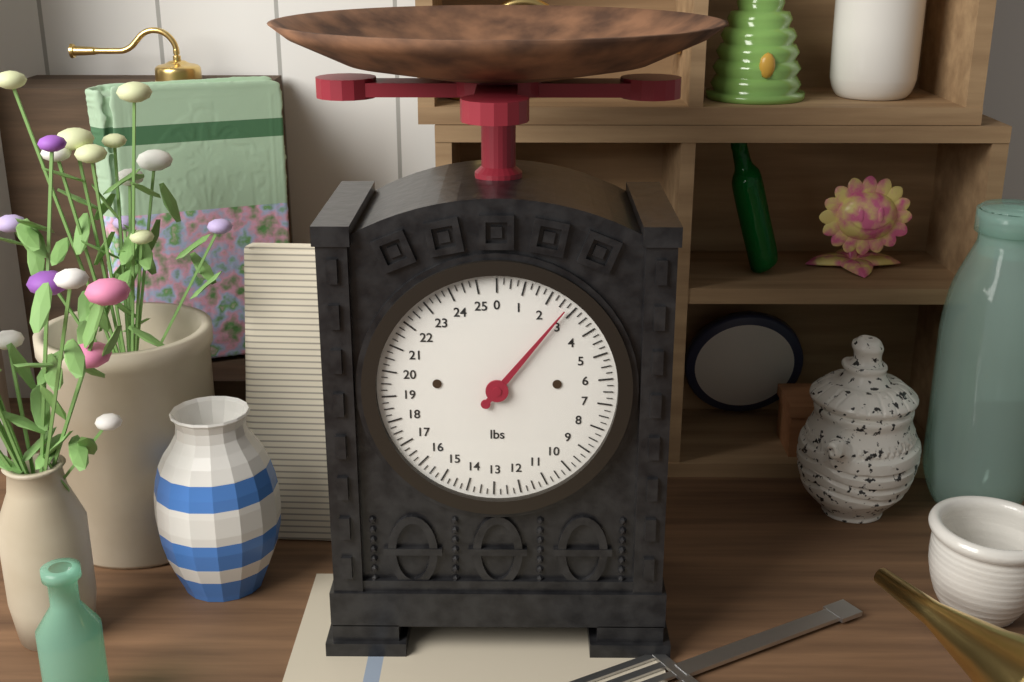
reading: 2.75 lbs
